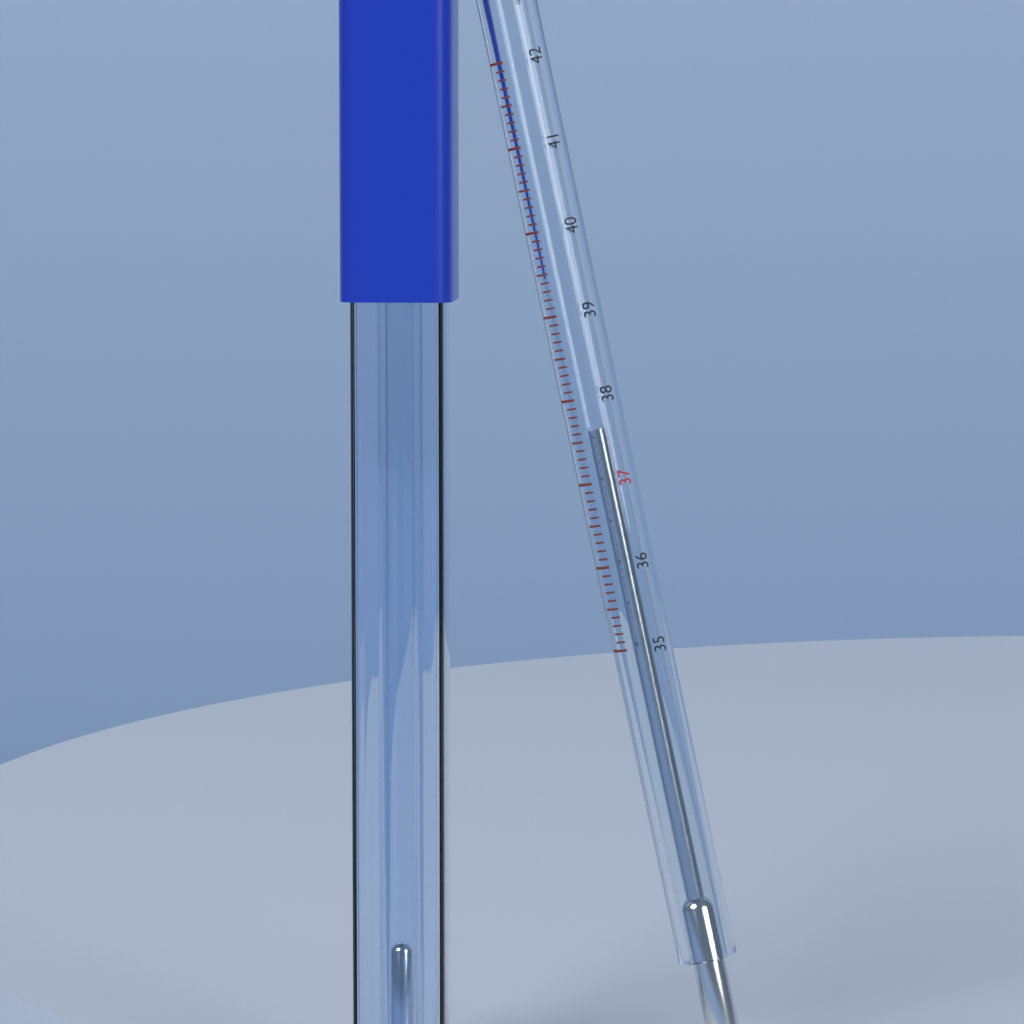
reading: 37.6 °C
